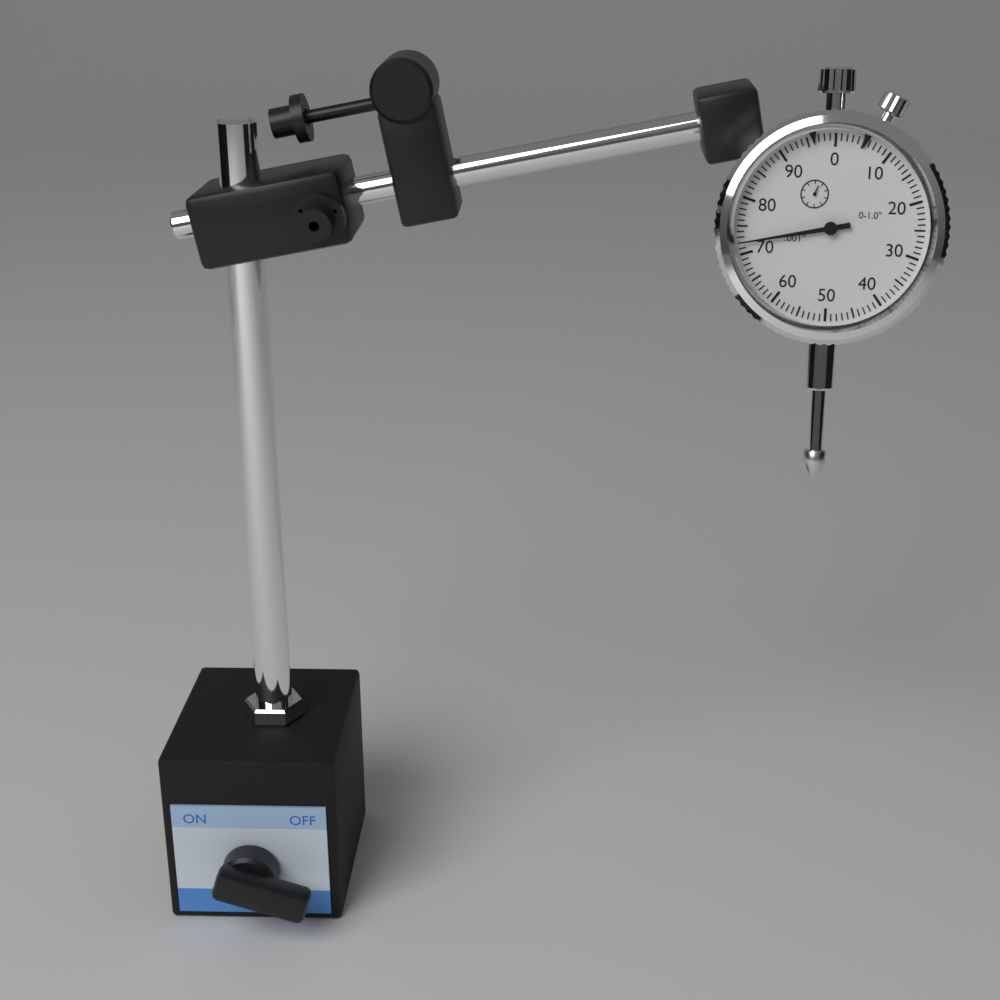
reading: 0.072 in
